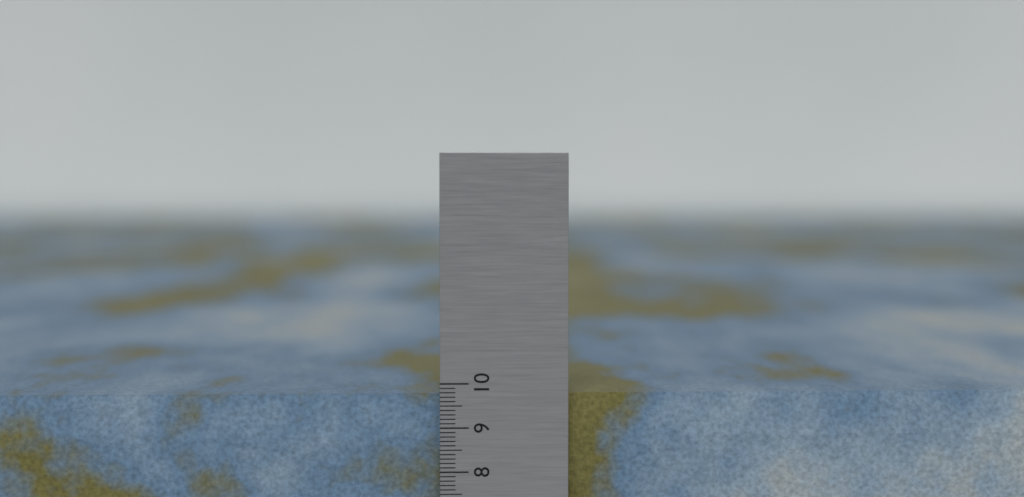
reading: 9.7 (no unit)
